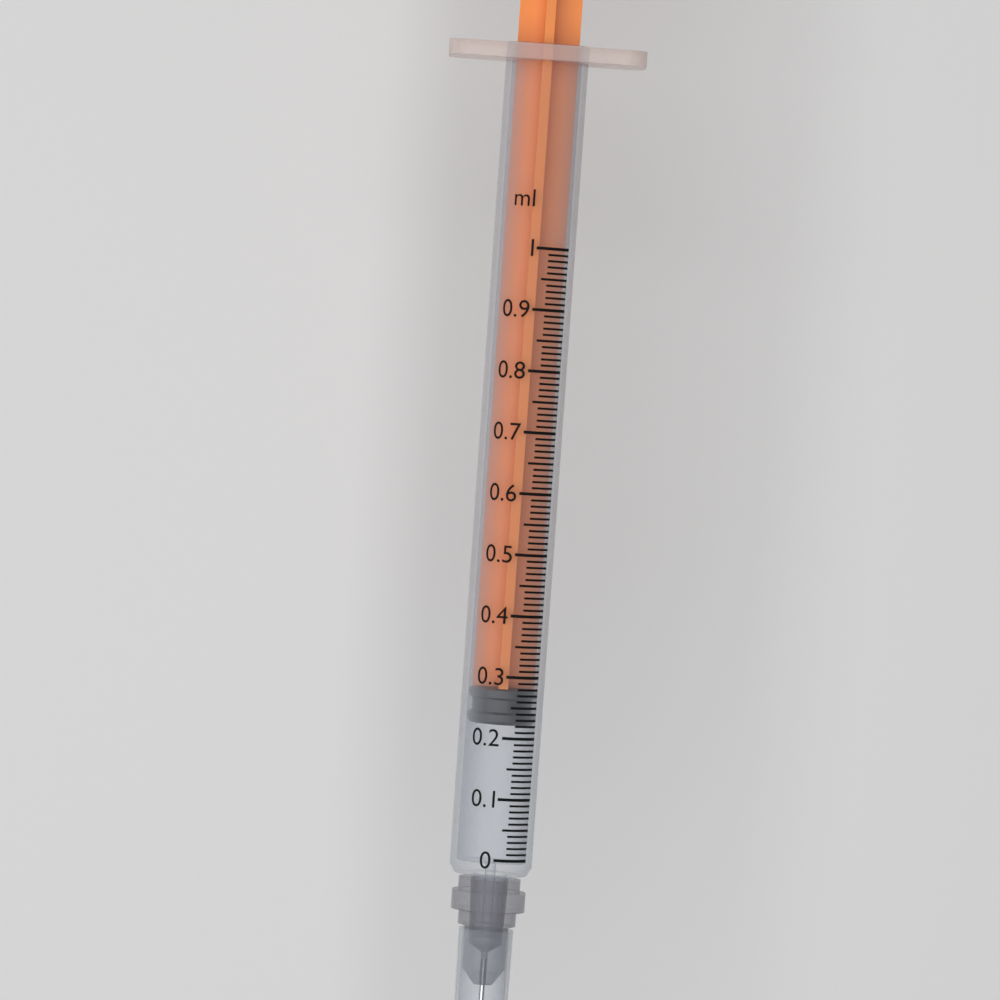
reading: 0.22 ml
